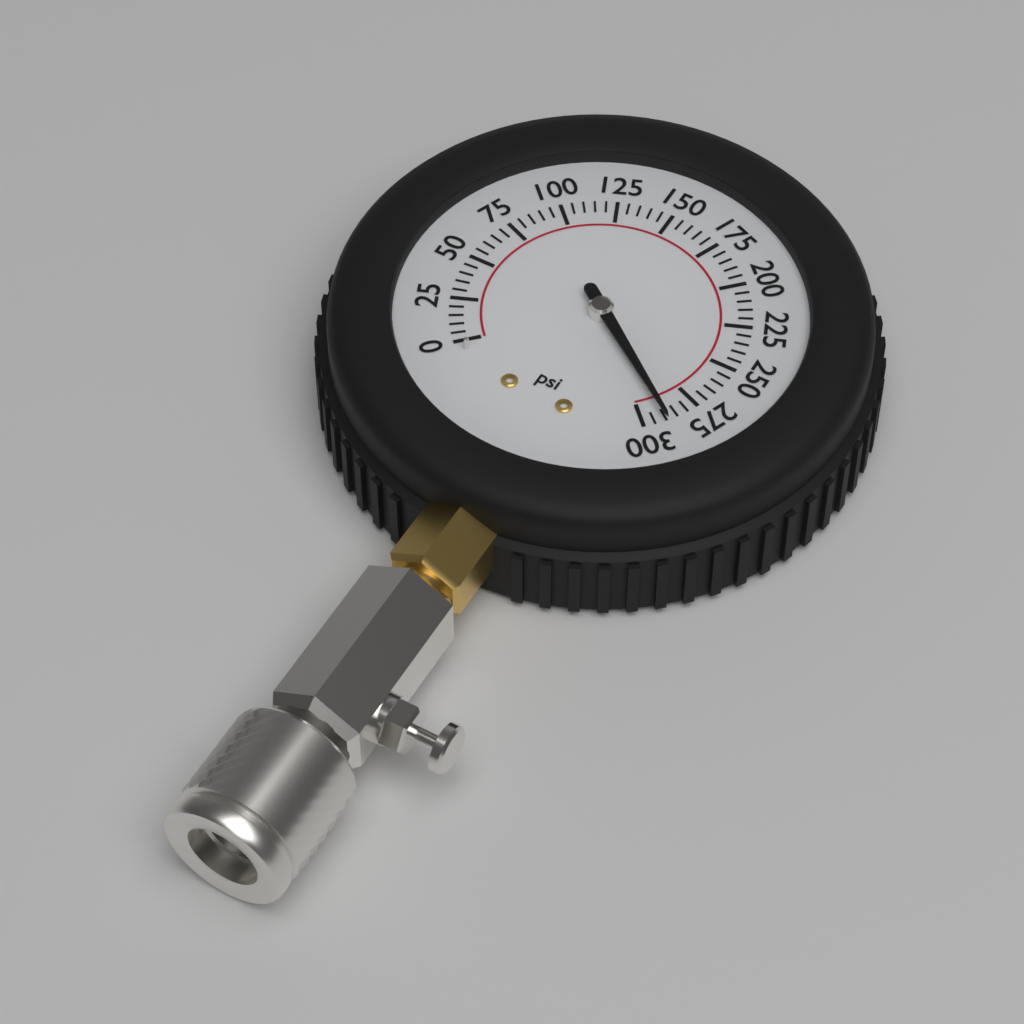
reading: 290 psi
